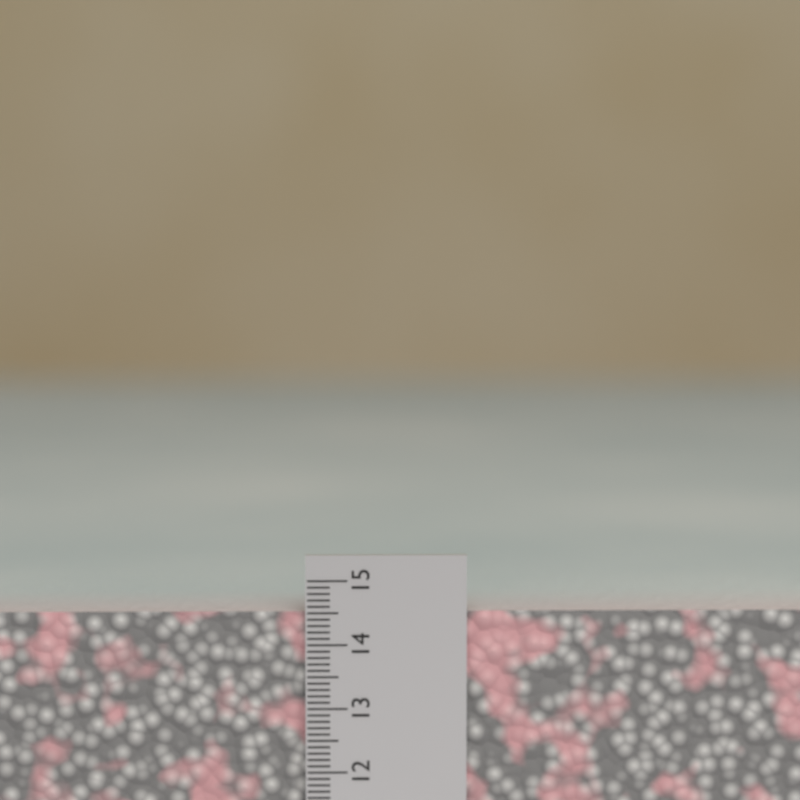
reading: 14.5 cm
